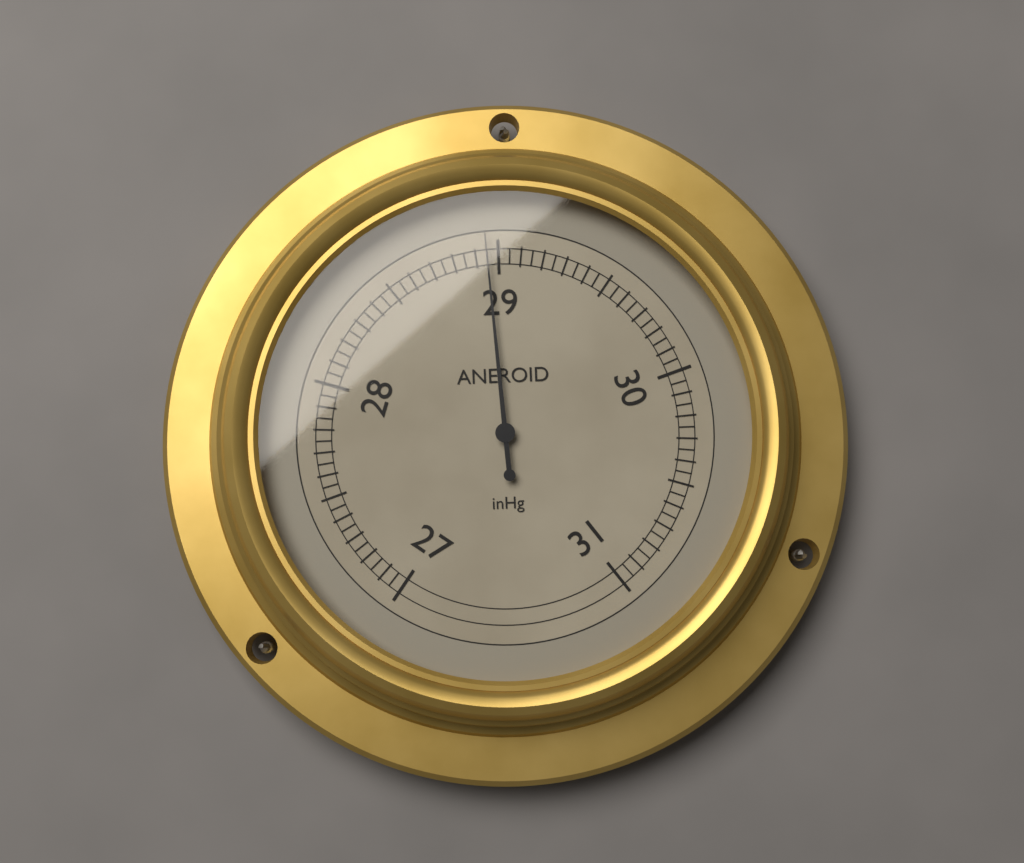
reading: 28.95 inHg
